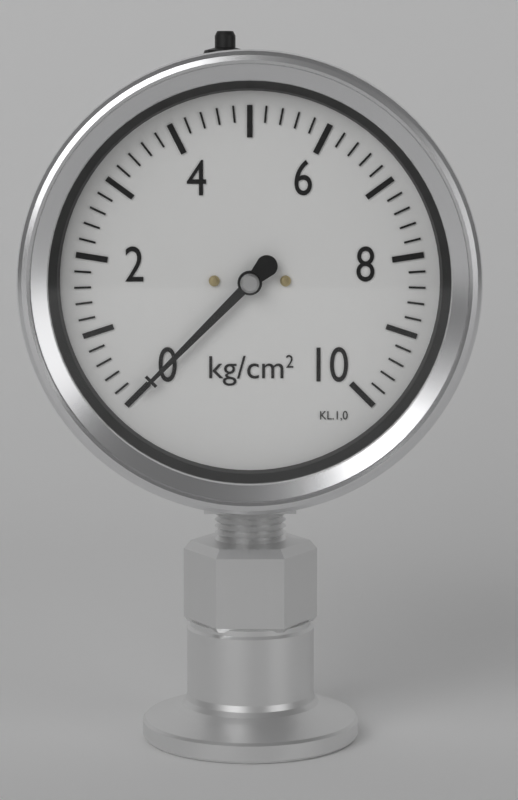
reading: 0.0 kg/cm²
